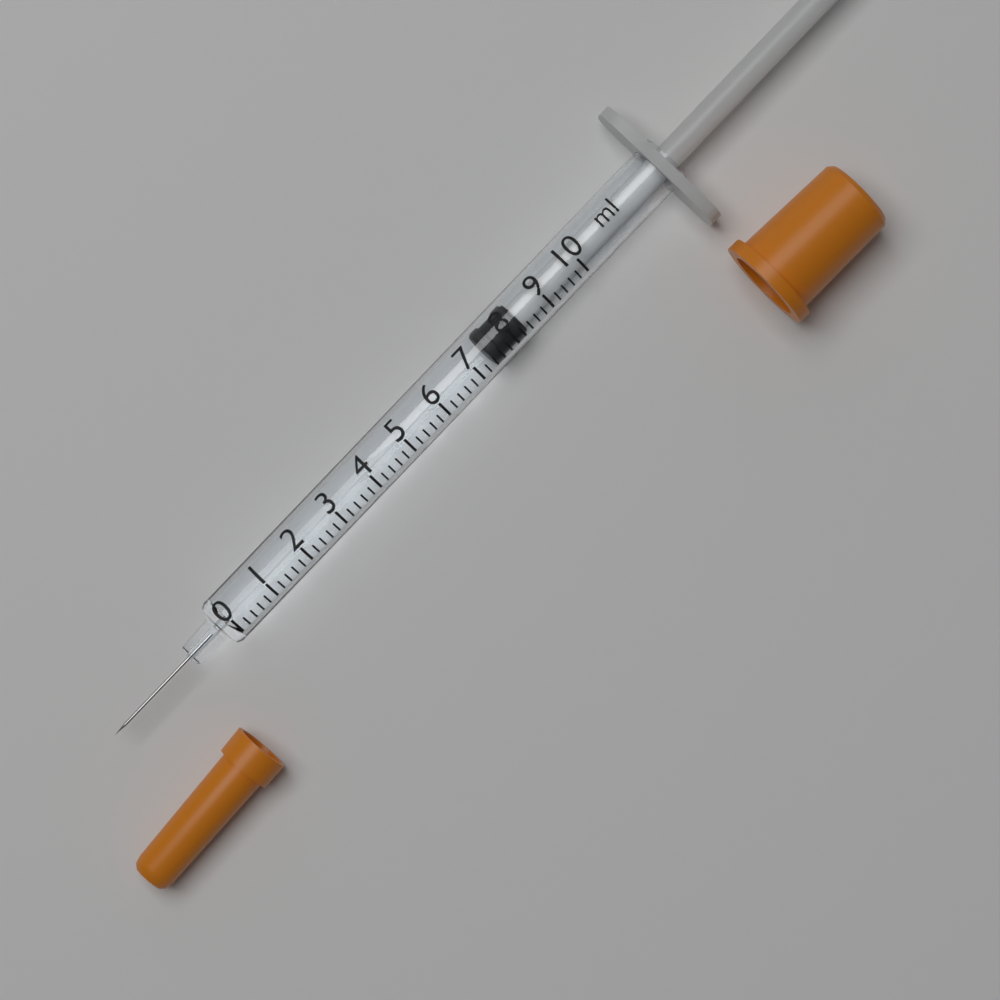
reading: 7.4 ml
